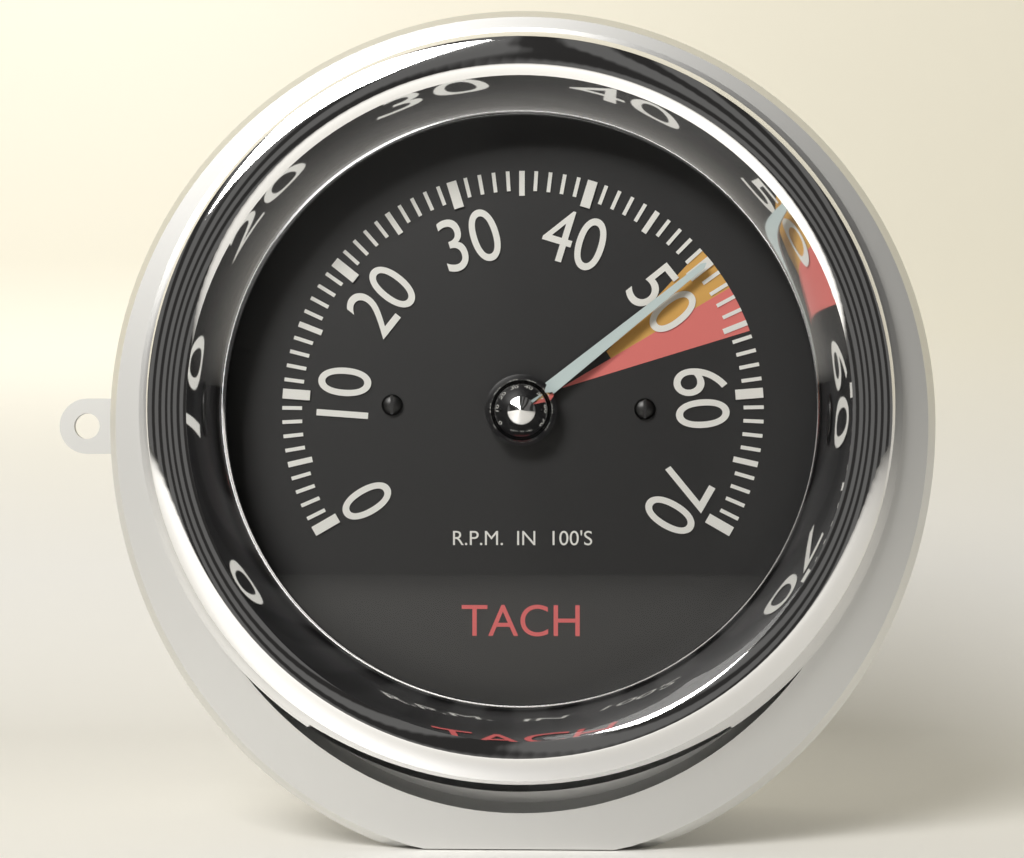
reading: 50 RPM x100
